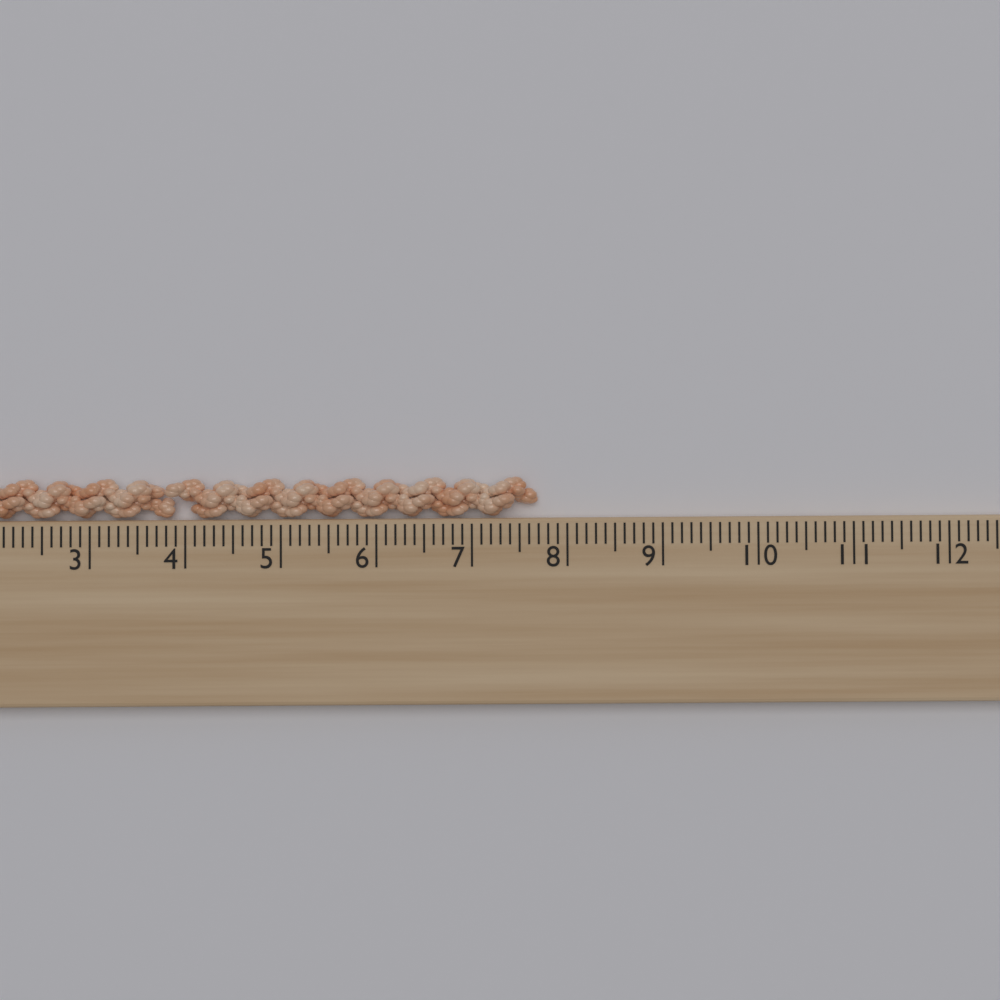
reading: 7.7 cm
